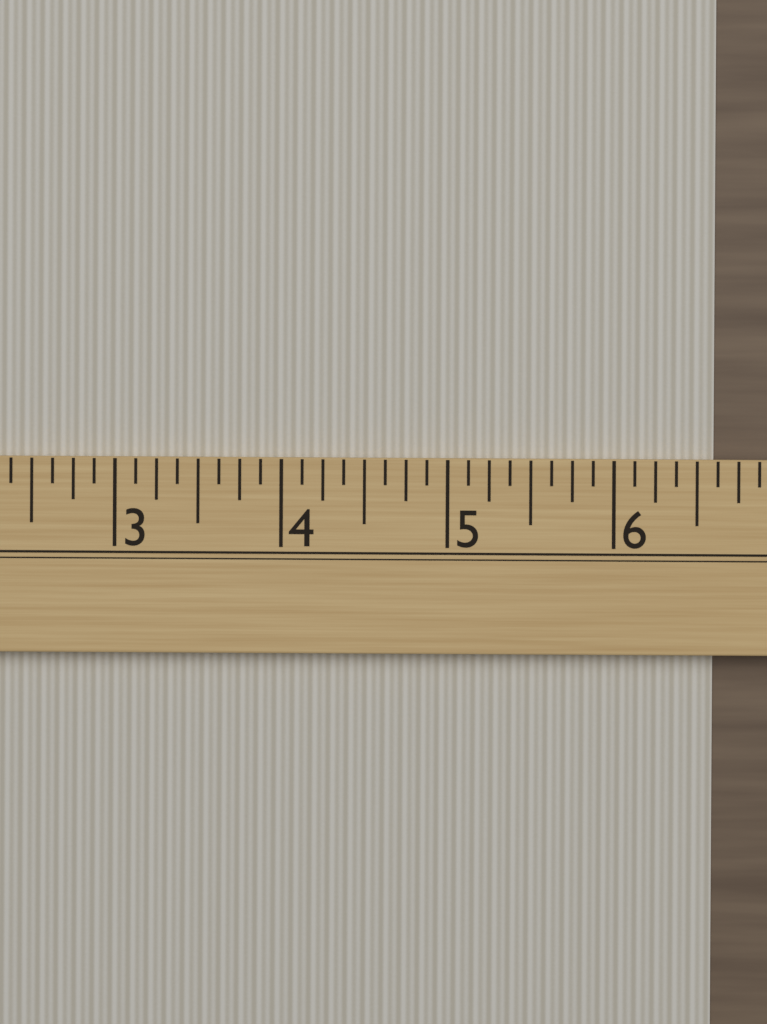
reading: 6.625 (no unit)
